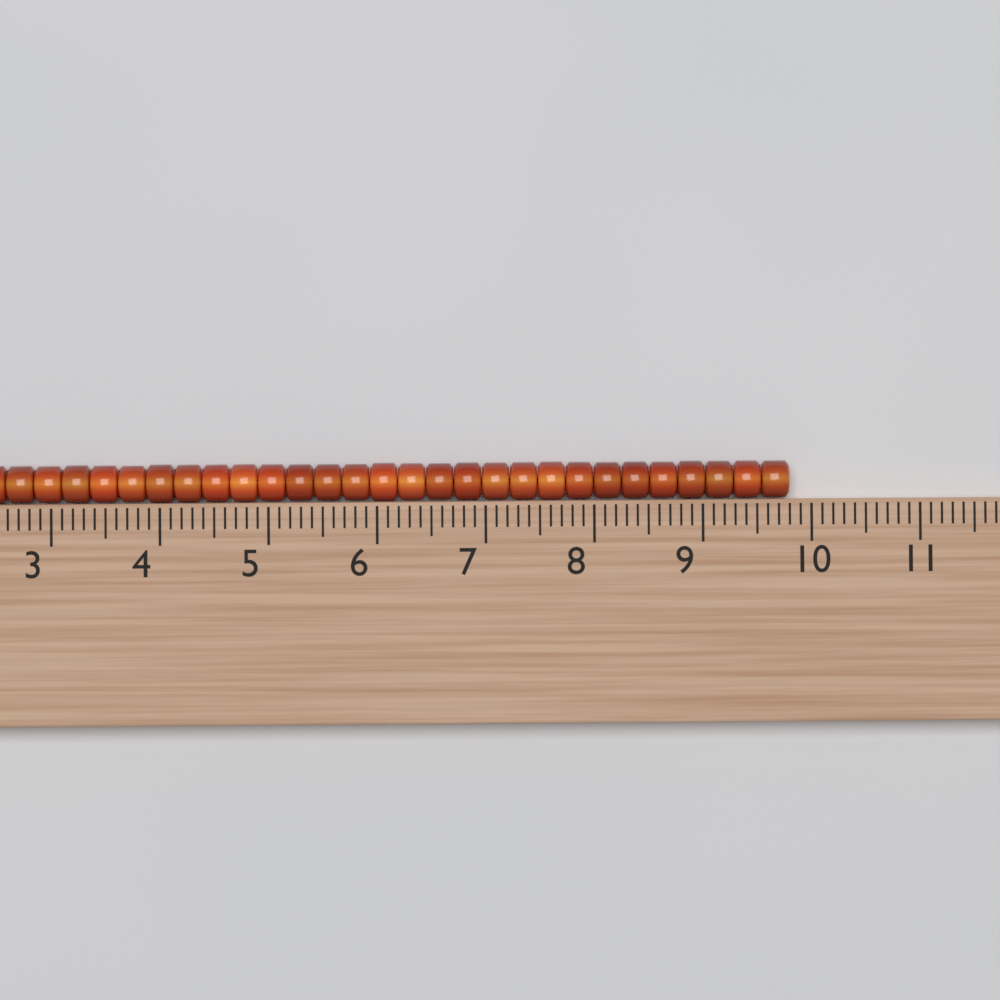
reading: 9.8 (no unit)
